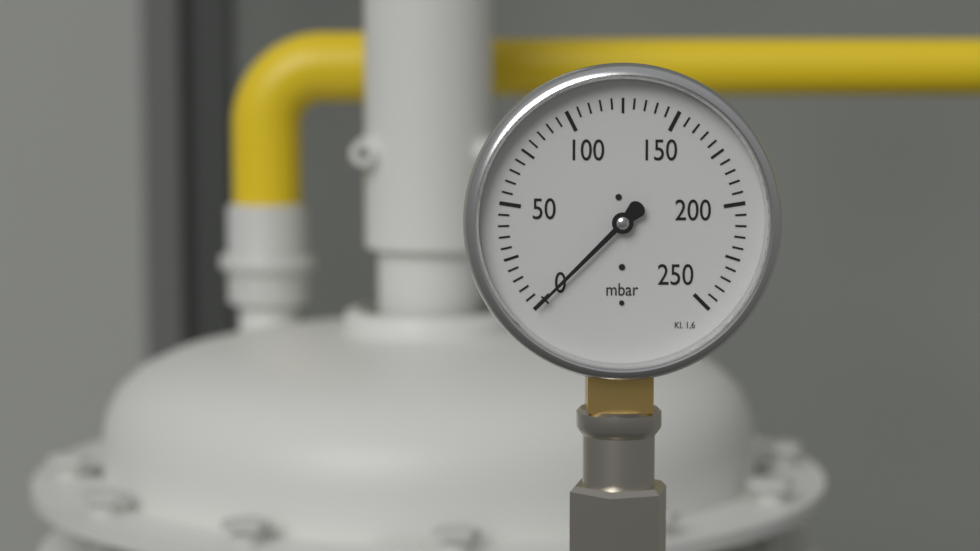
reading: 0 mbar
